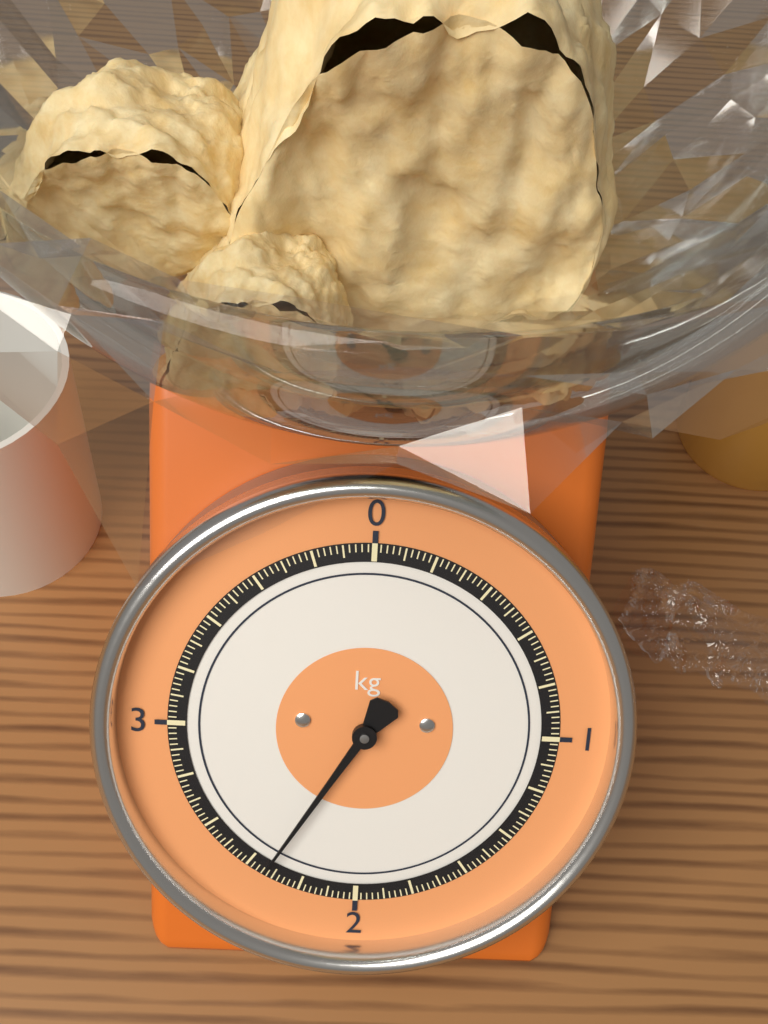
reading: 2.34 kg
